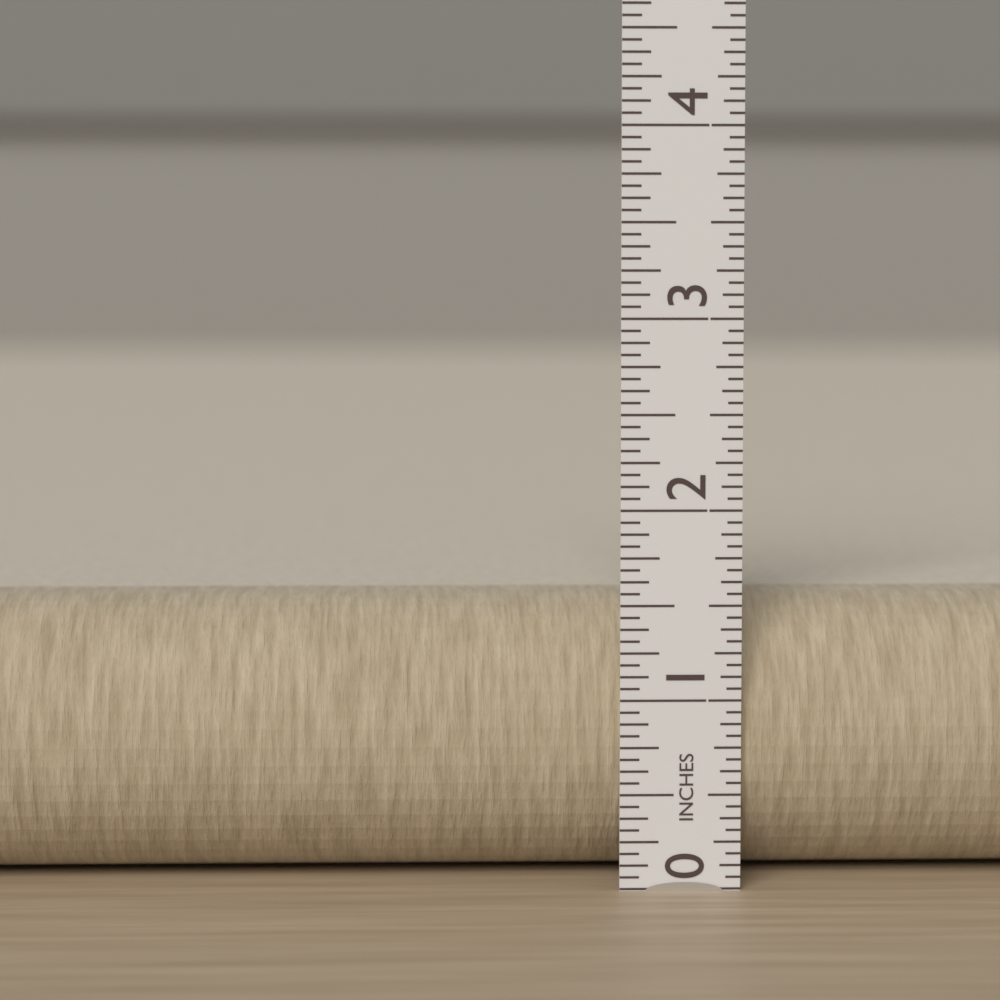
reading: 1.5000 in
